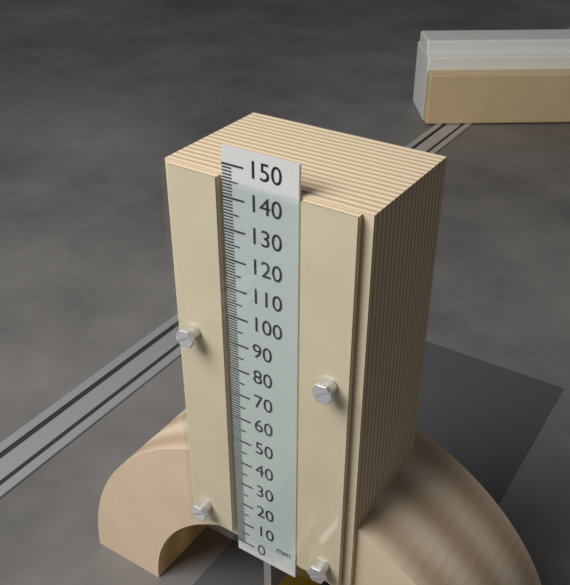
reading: 146 mm
